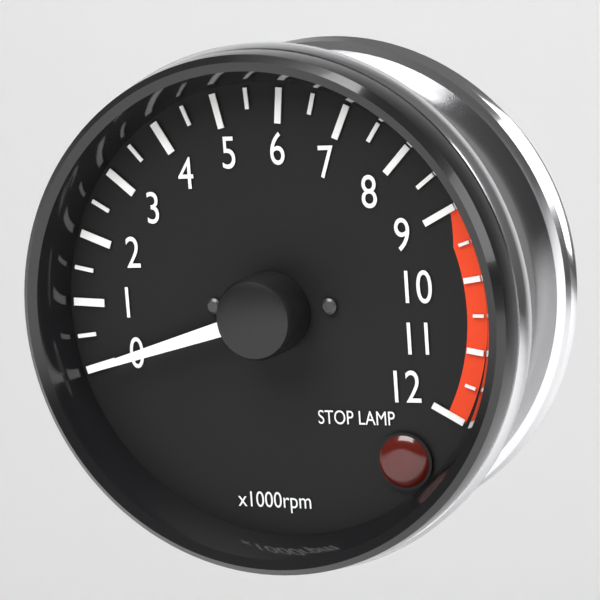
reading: 0 rpm
